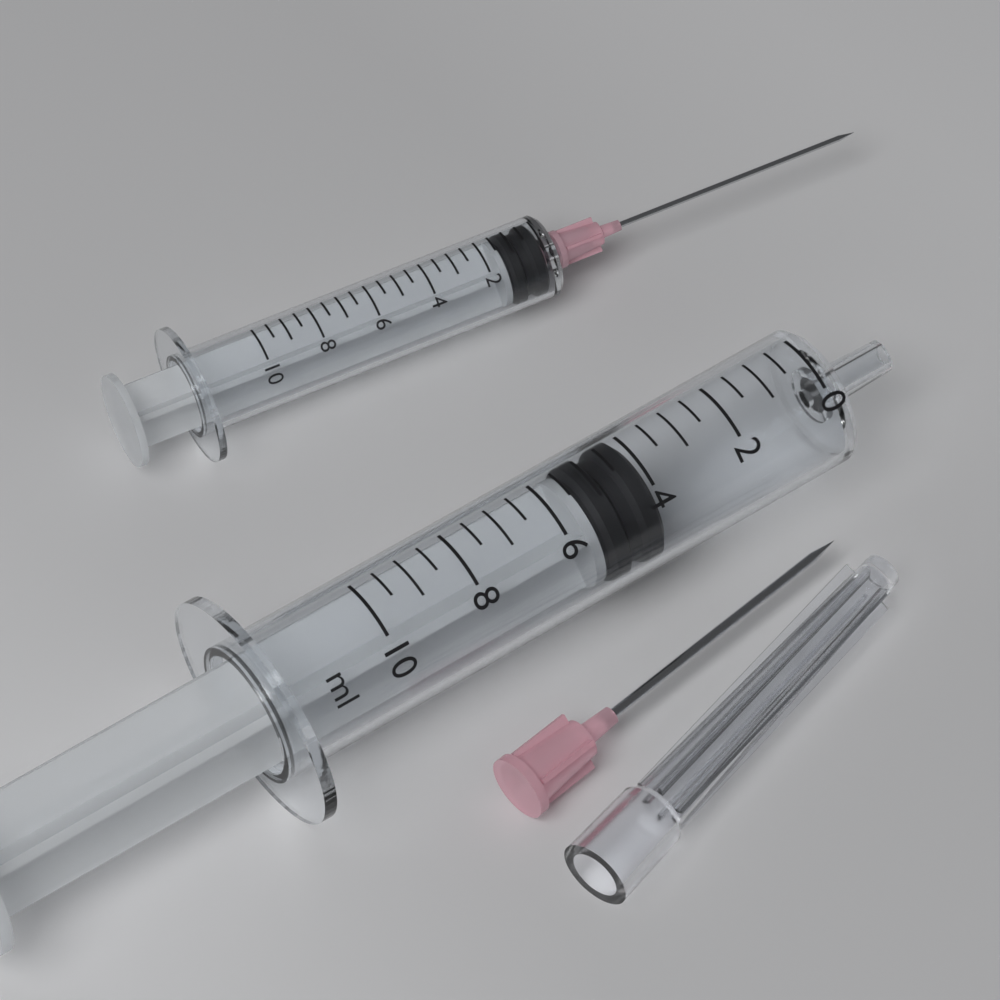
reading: 4.0 ml
